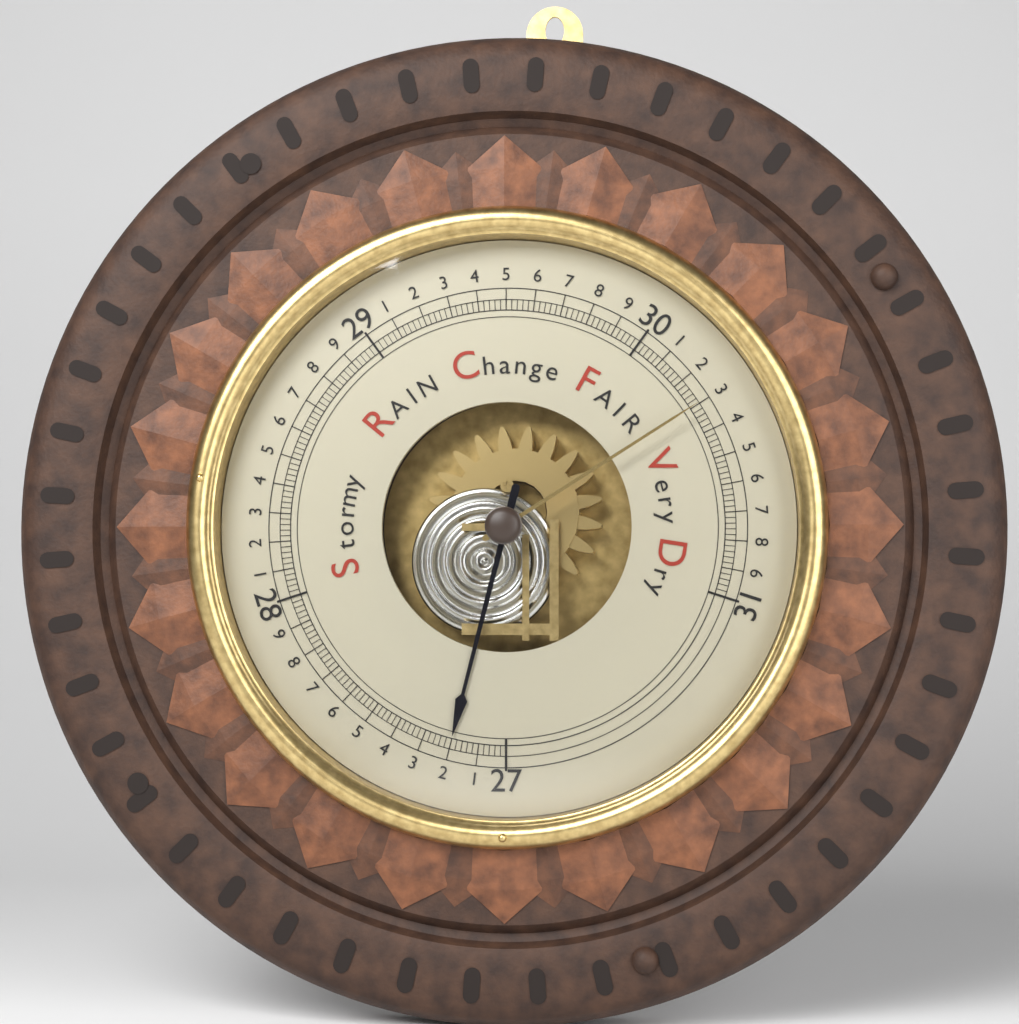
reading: 27.20 inHg
